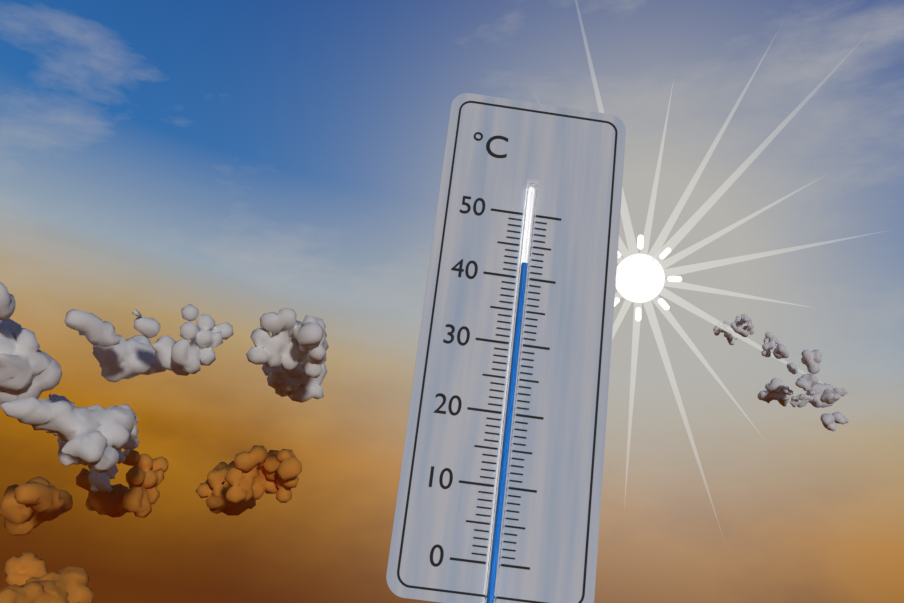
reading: 42 °C
